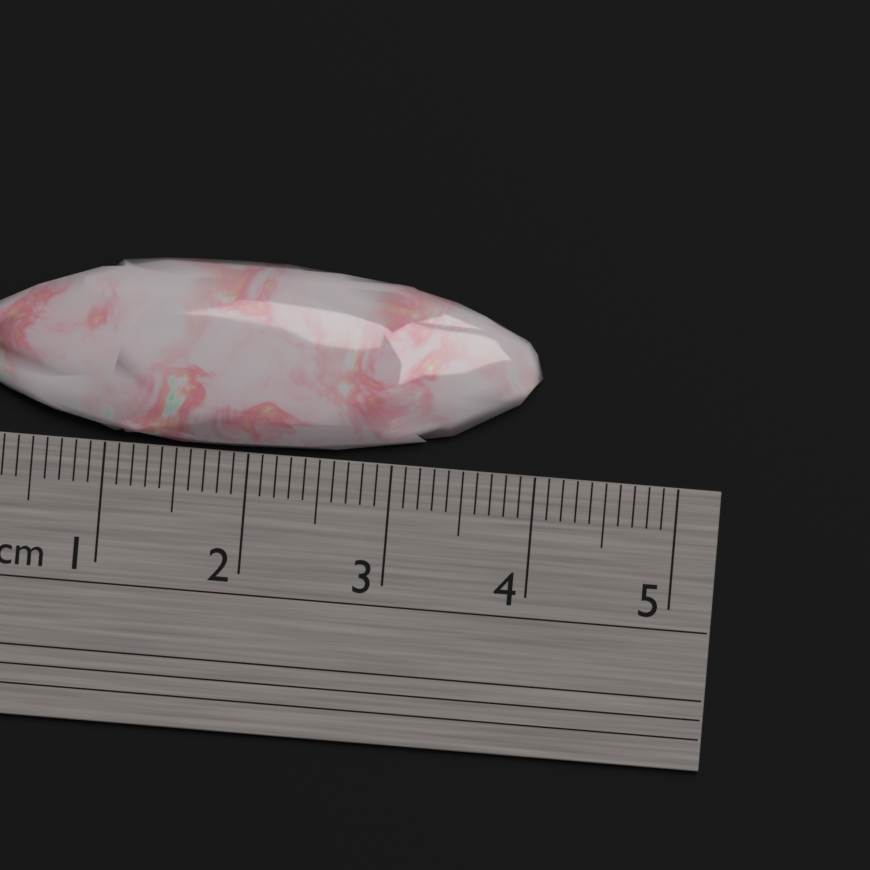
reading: 4.0 cm
